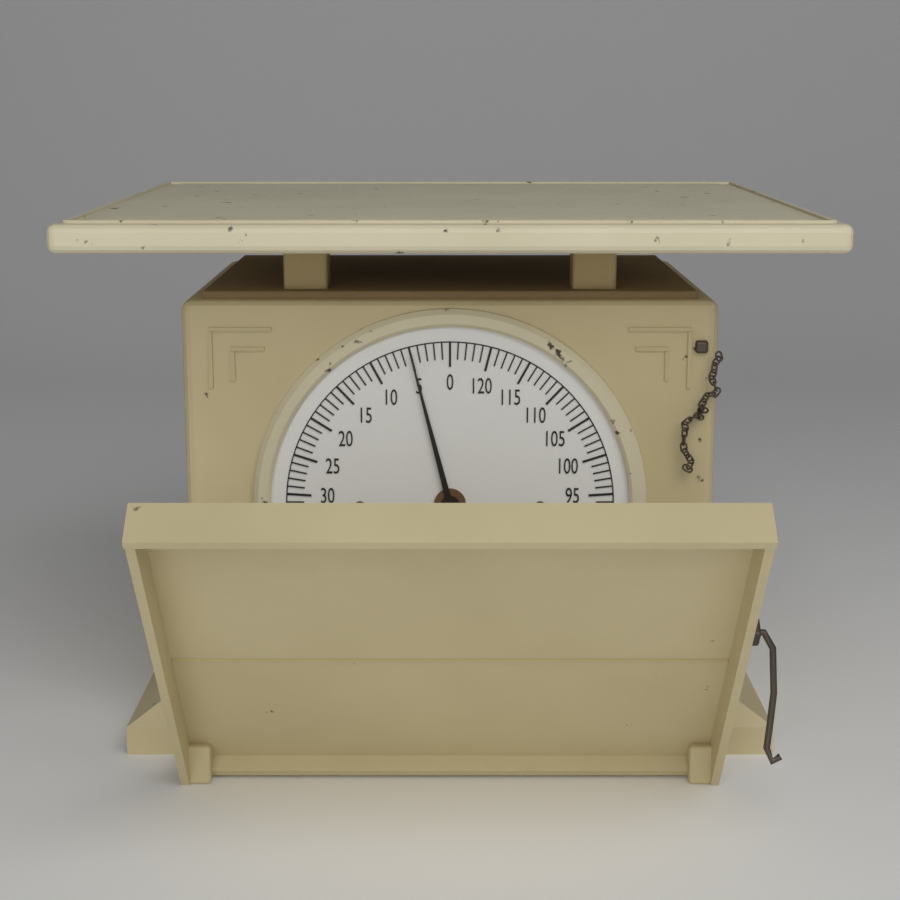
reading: 5 (no unit)
